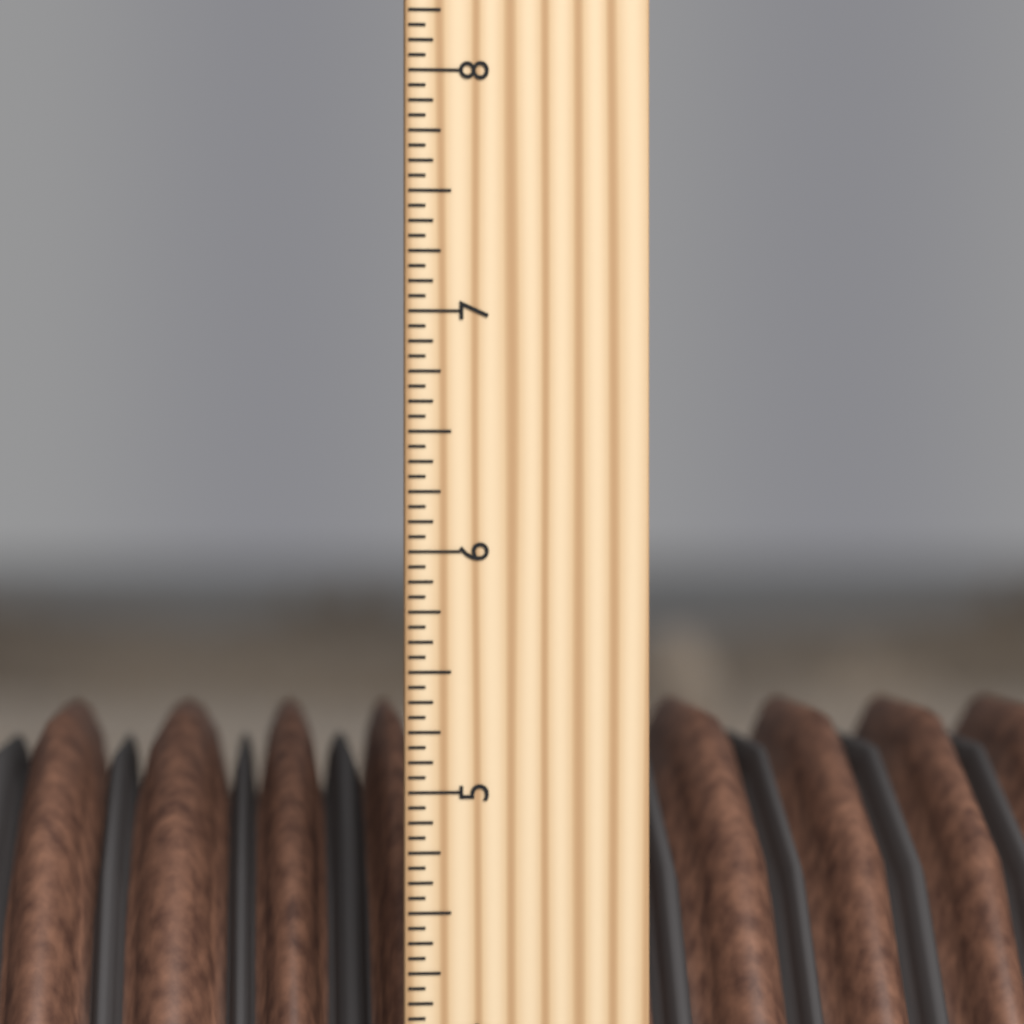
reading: 5.2500 inch
